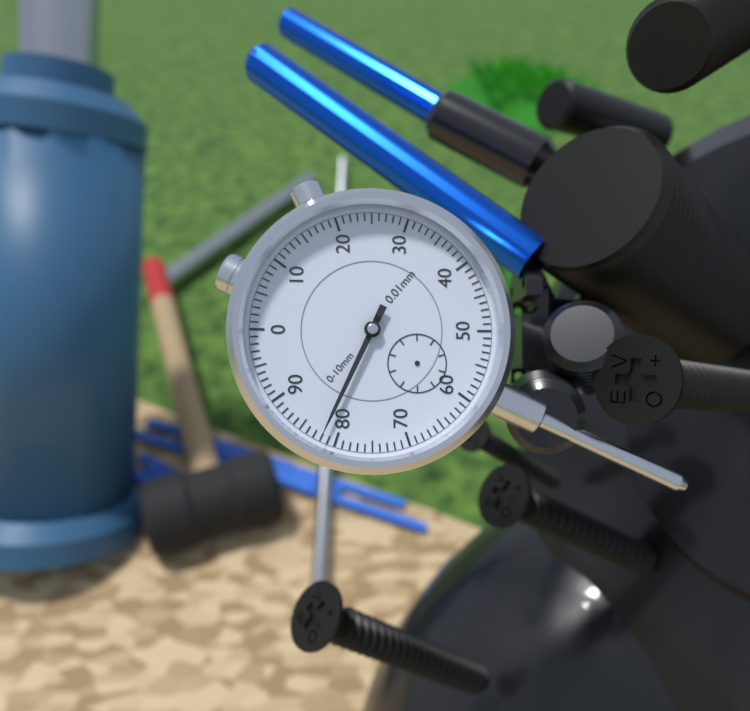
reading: 0.82 mm
